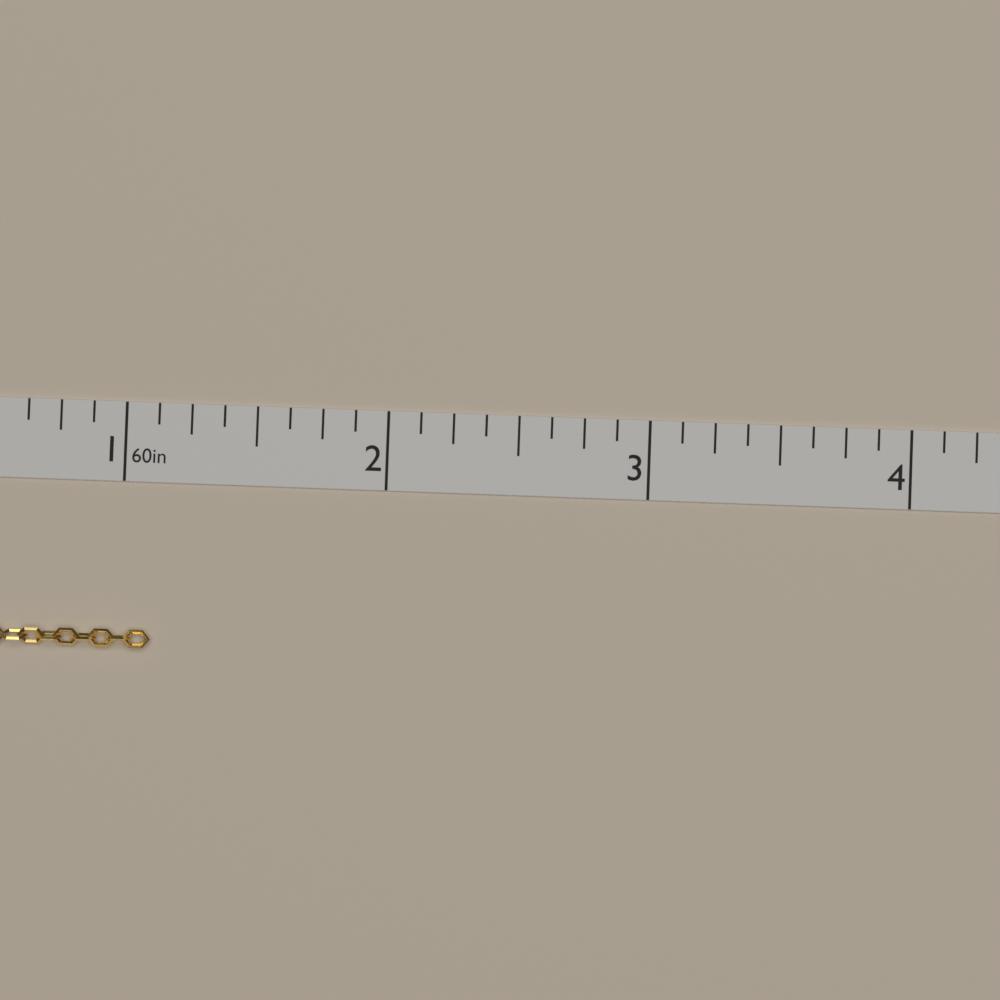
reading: 1.125 in
